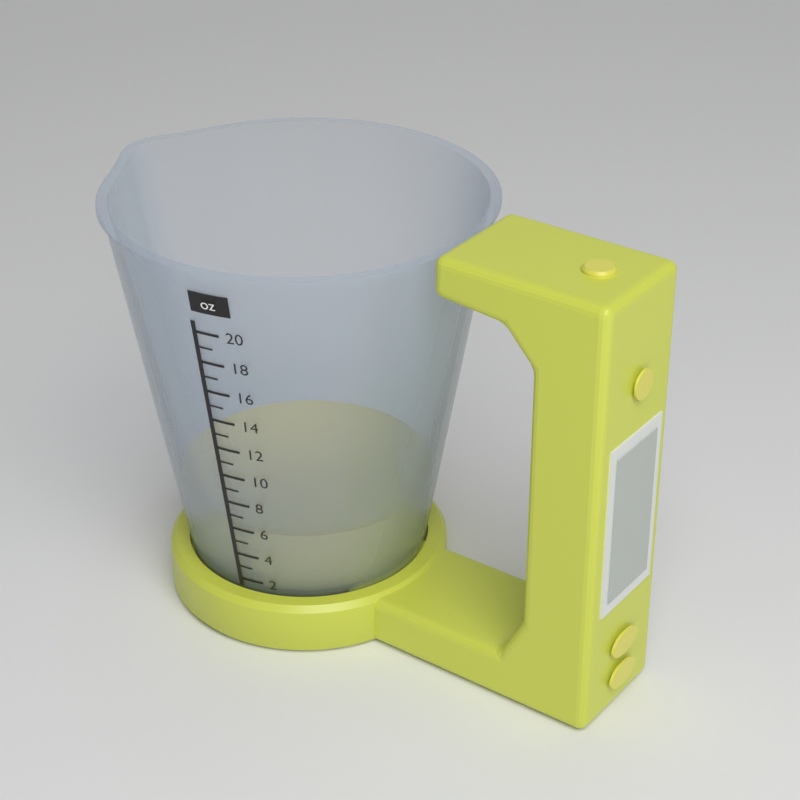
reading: 6 oz
